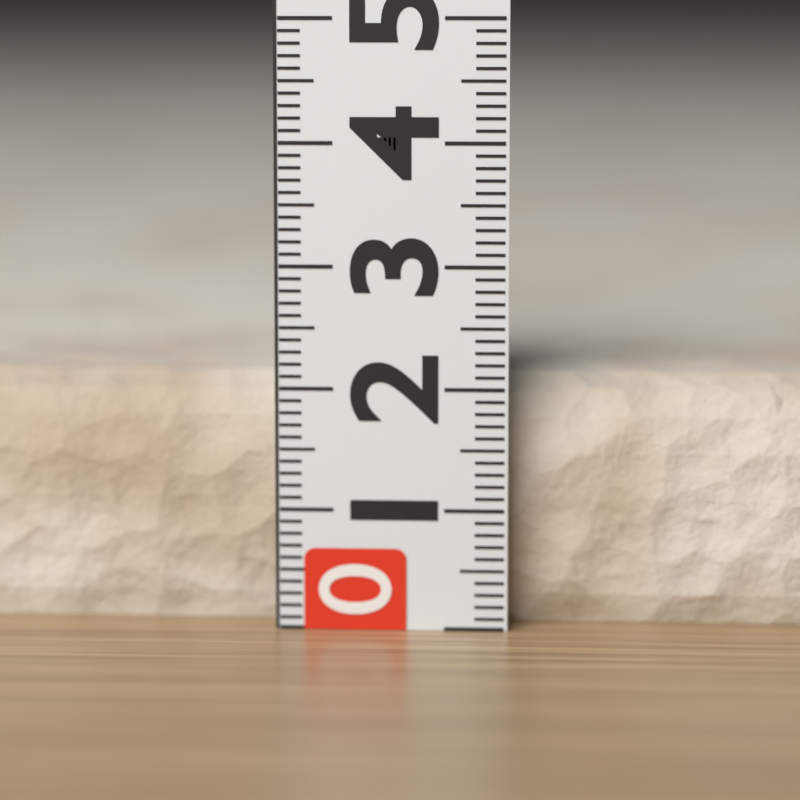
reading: 2.1 (no unit)
